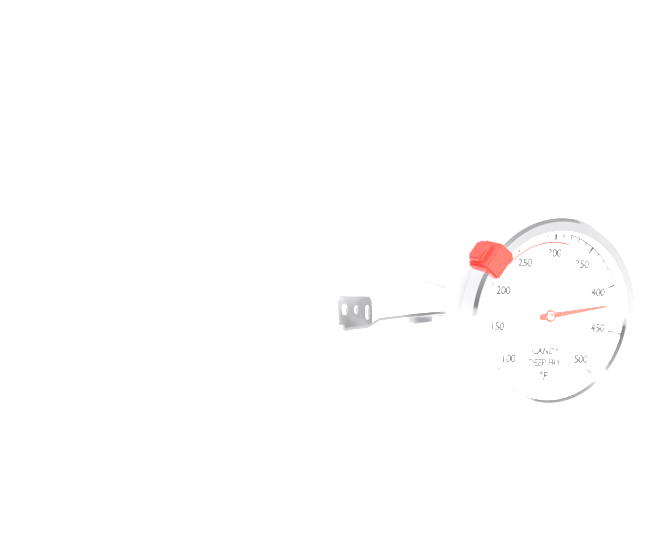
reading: 420 °F
